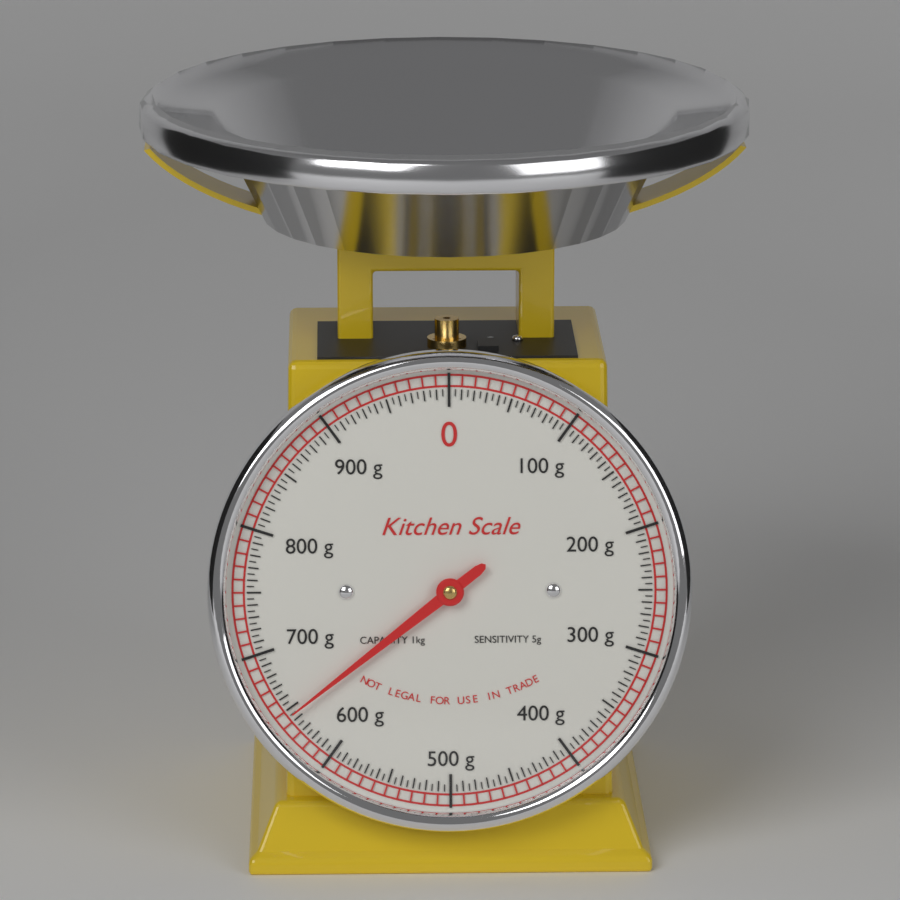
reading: 645 g
